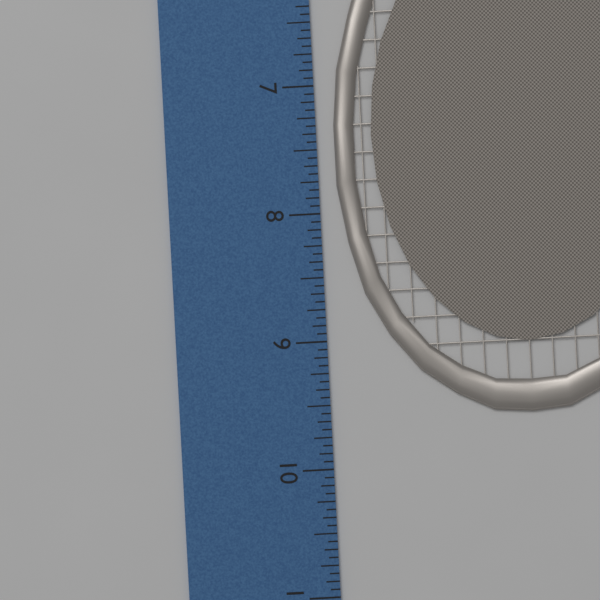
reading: 9.6250 inch
